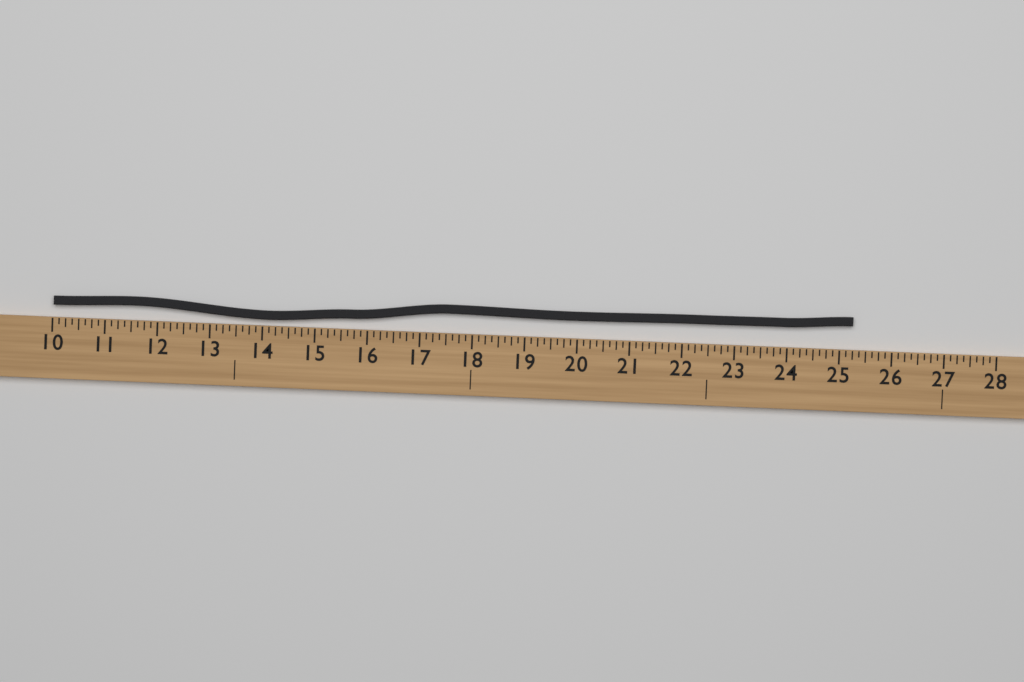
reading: 25.250 (no unit)
